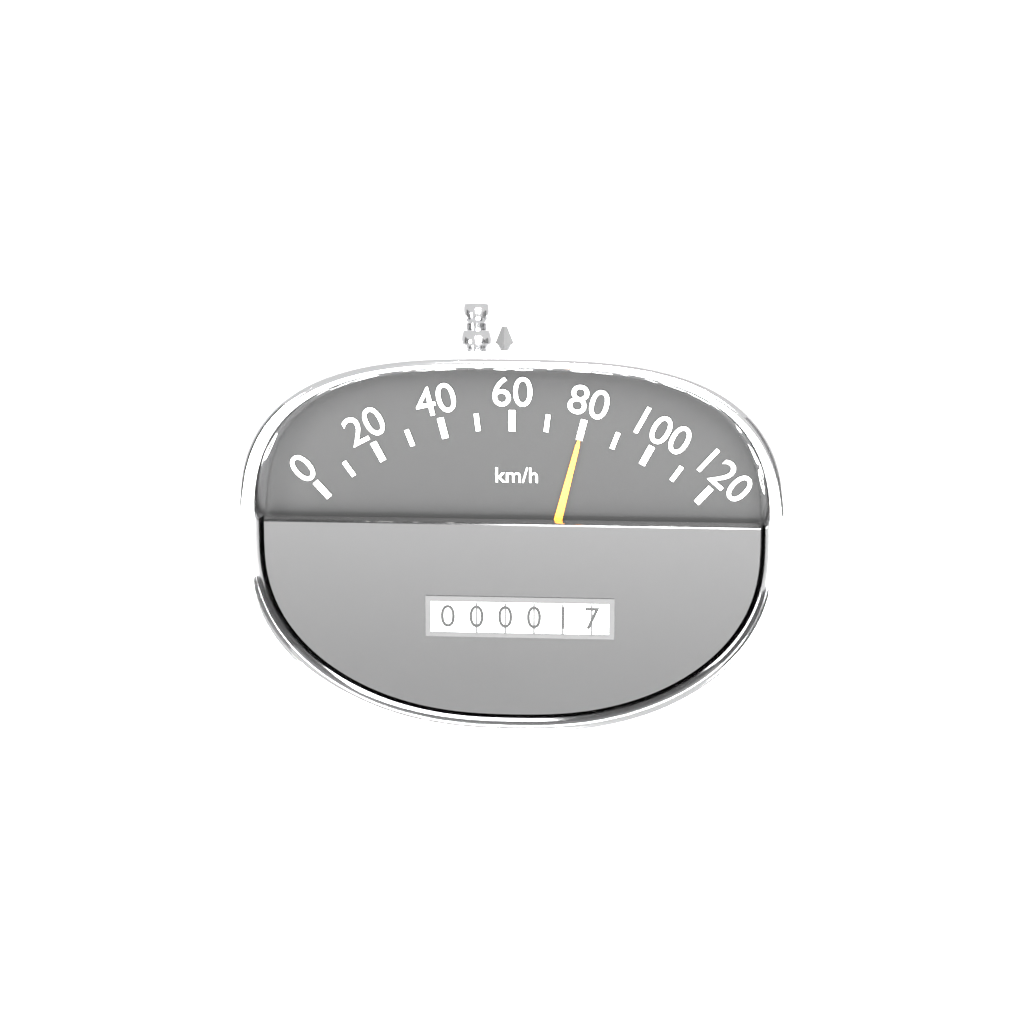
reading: 80 km/h
